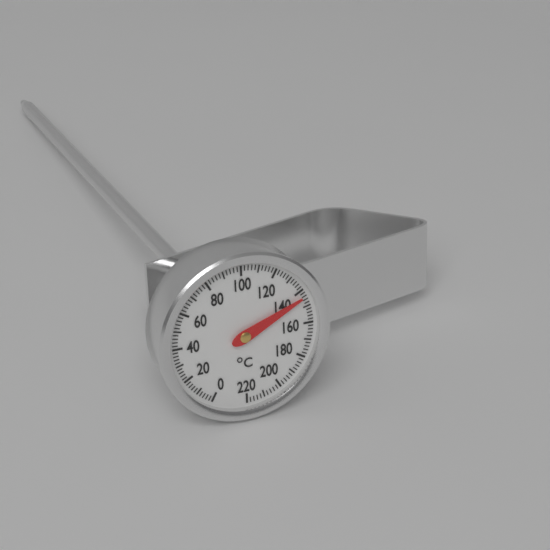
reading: 144 °C
